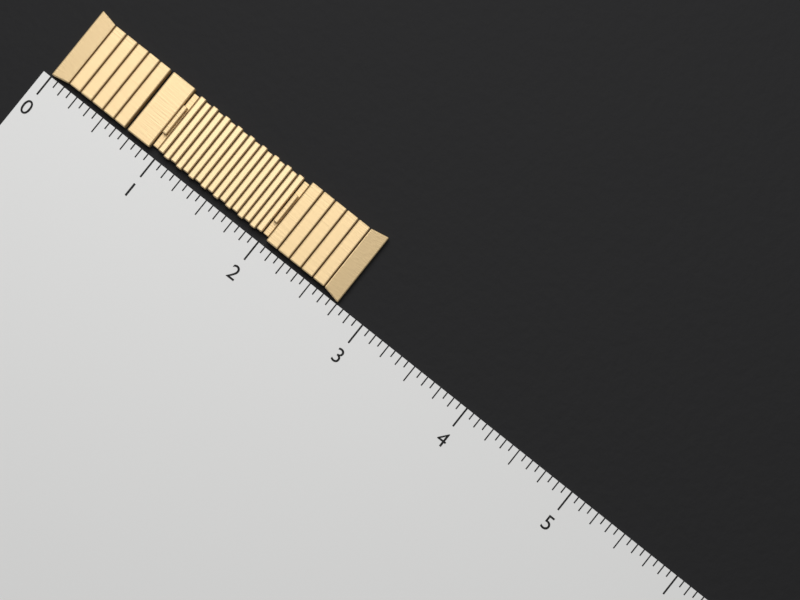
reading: 2.7500 (no unit)
